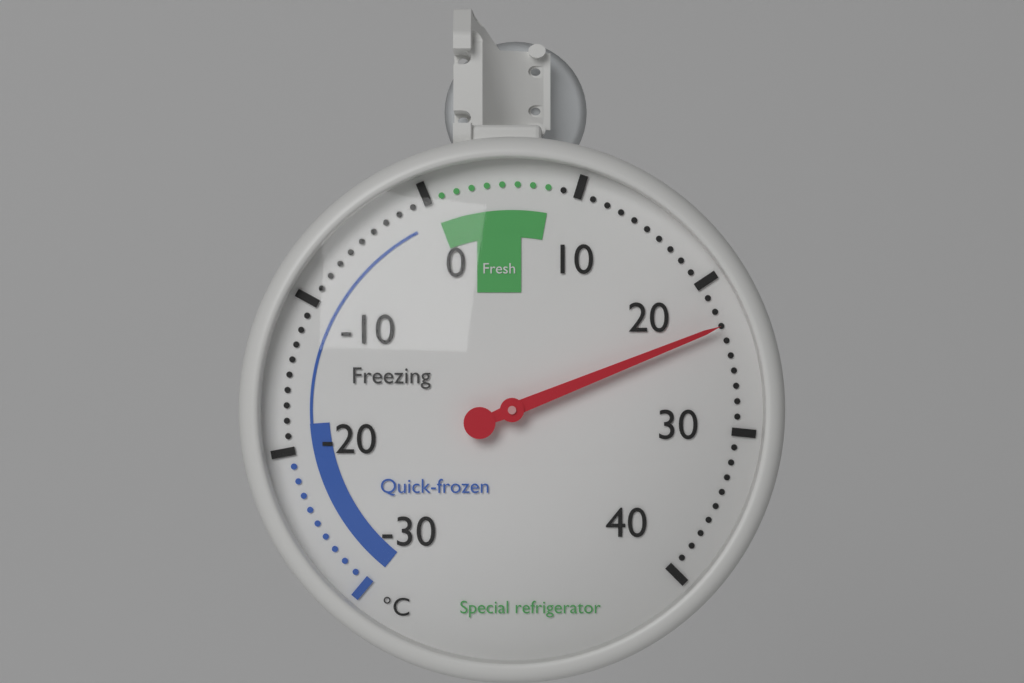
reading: 23 °C
